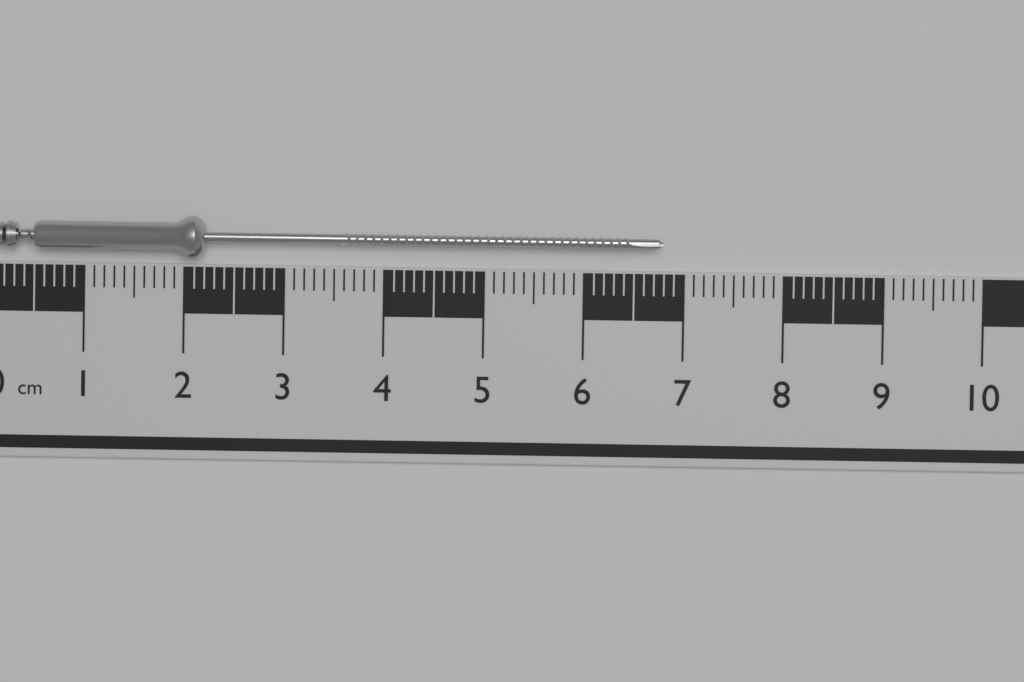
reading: 6.8 cm
